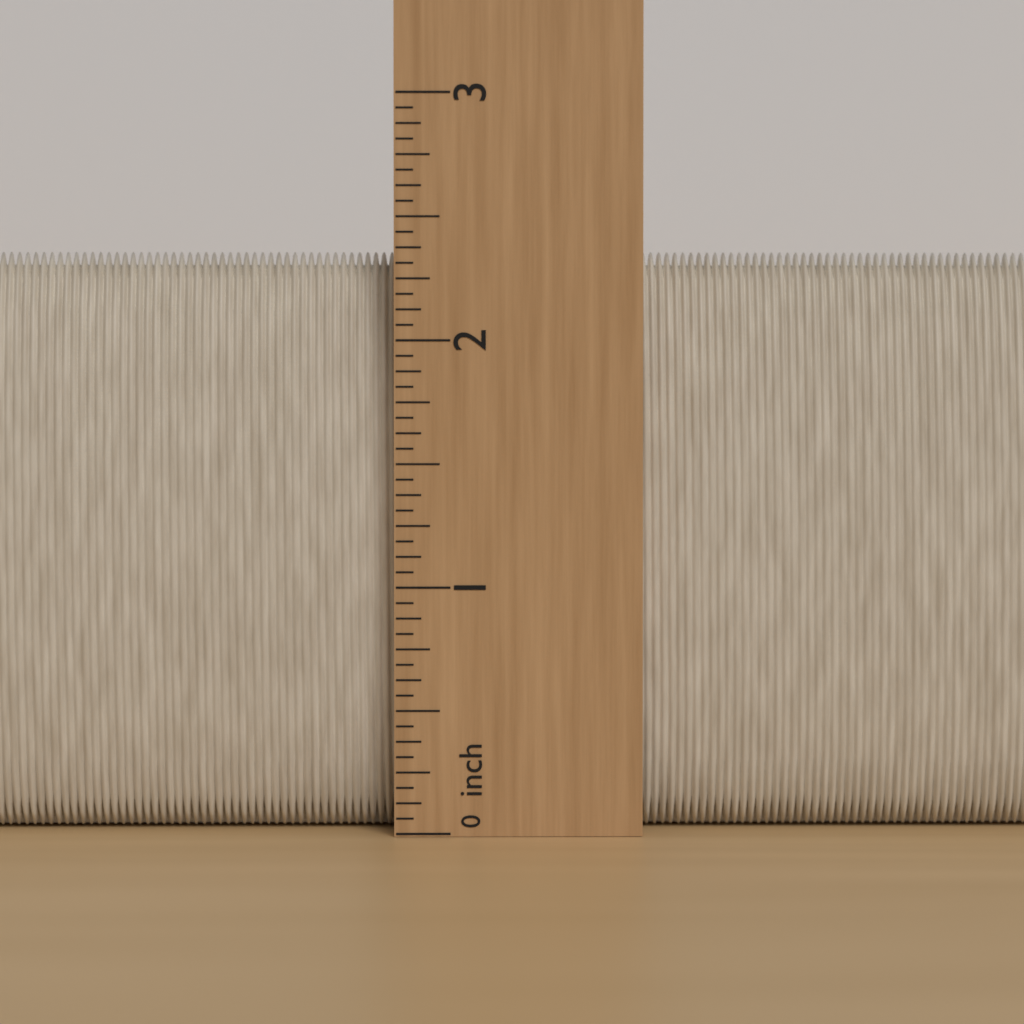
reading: 2.3750 inch
